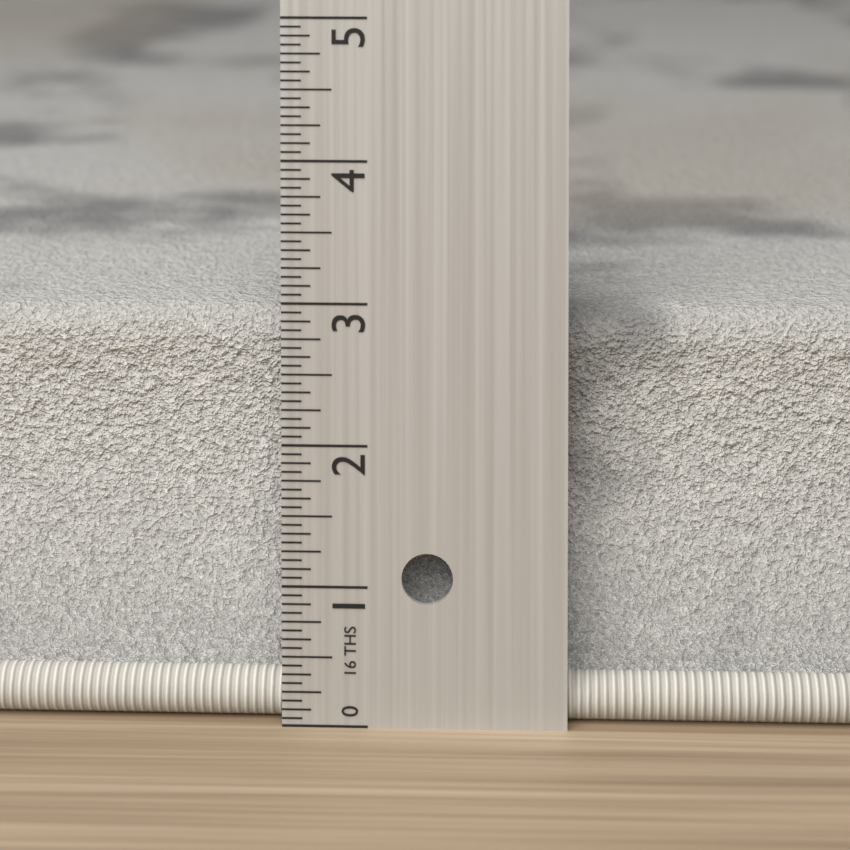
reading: 2.8750 in
